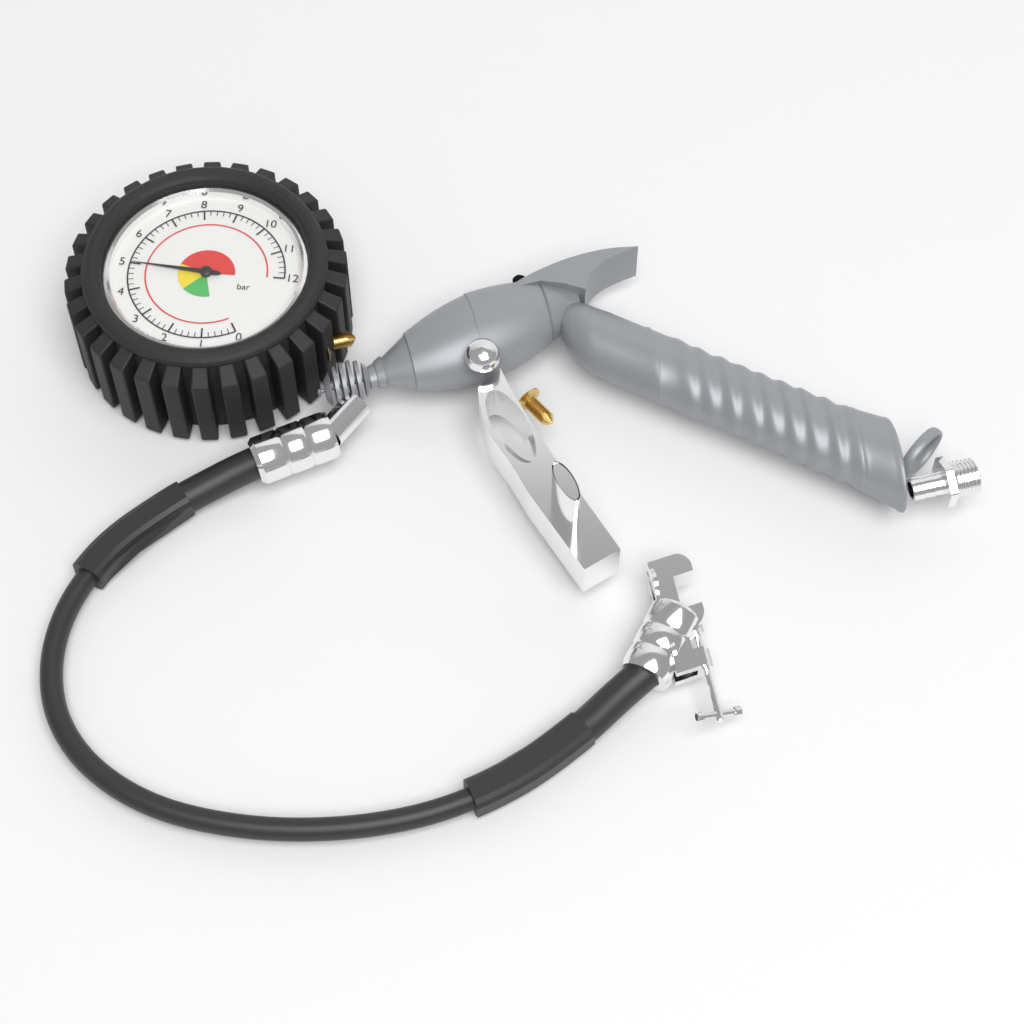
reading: 5.0 bar
